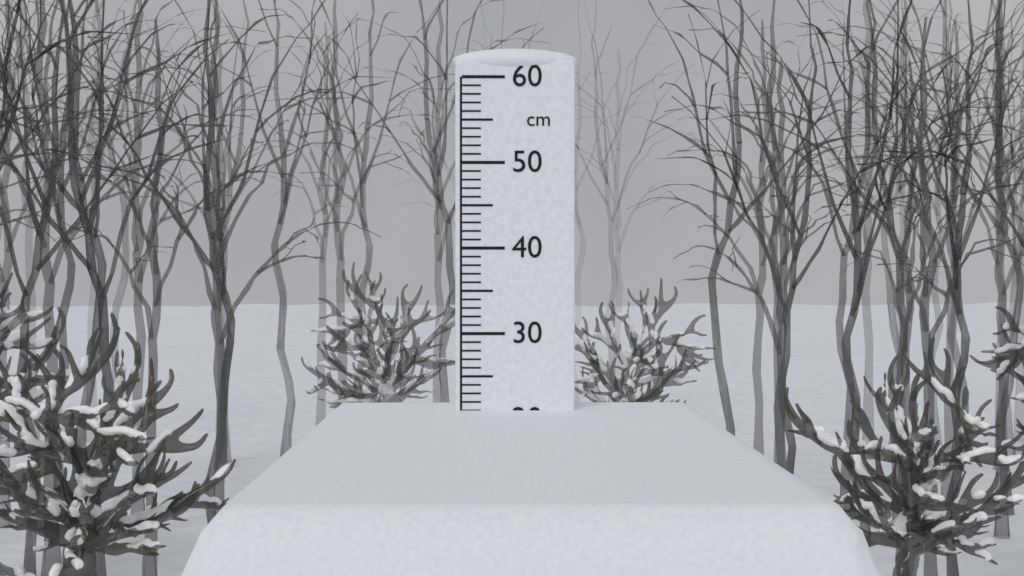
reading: 21 cm
